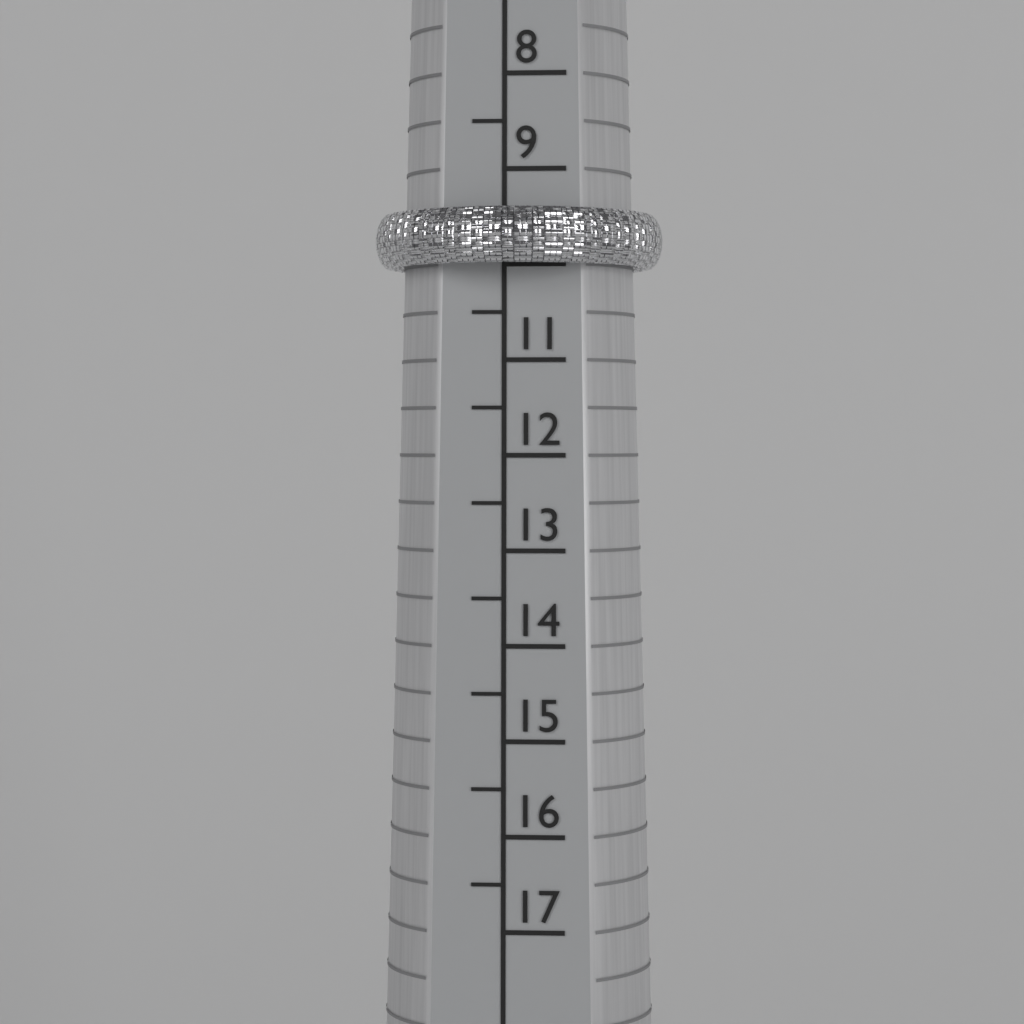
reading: 10.0 (no unit)
